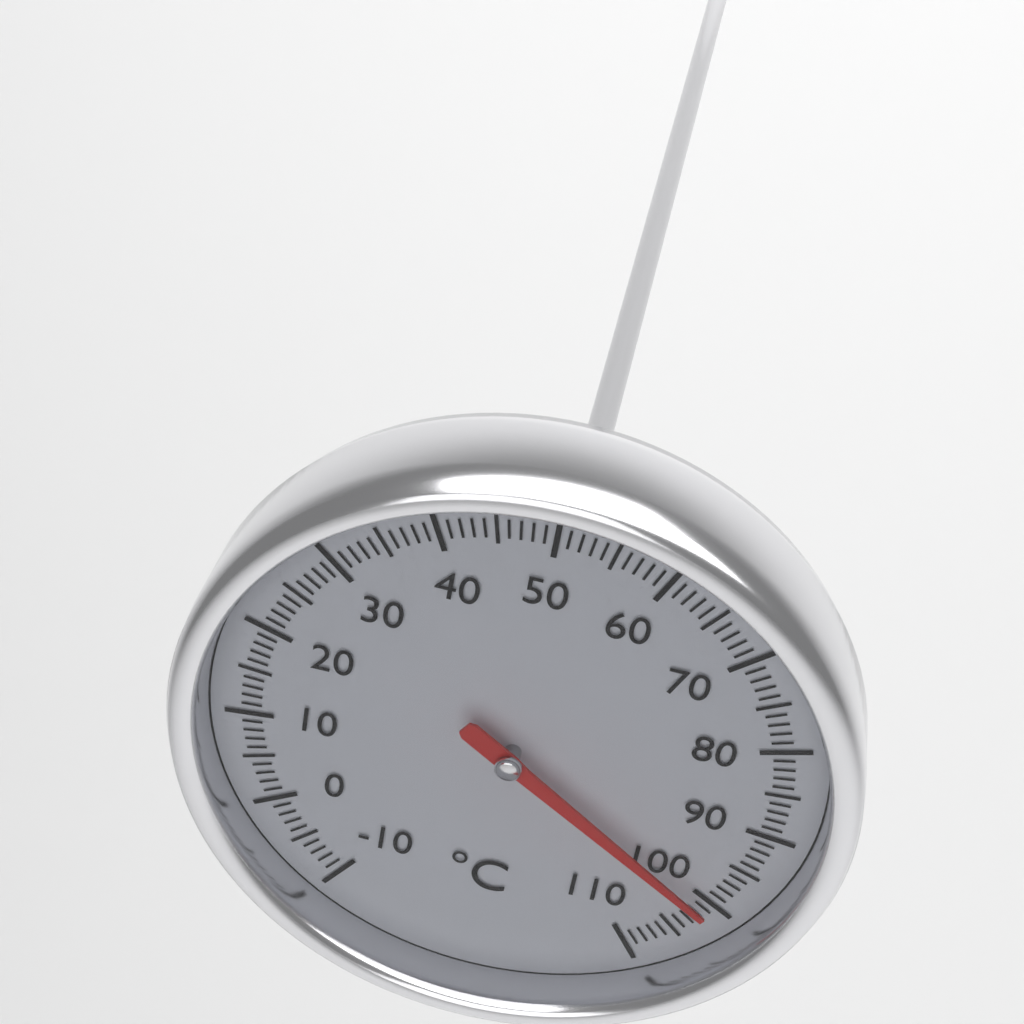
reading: 101 °C
